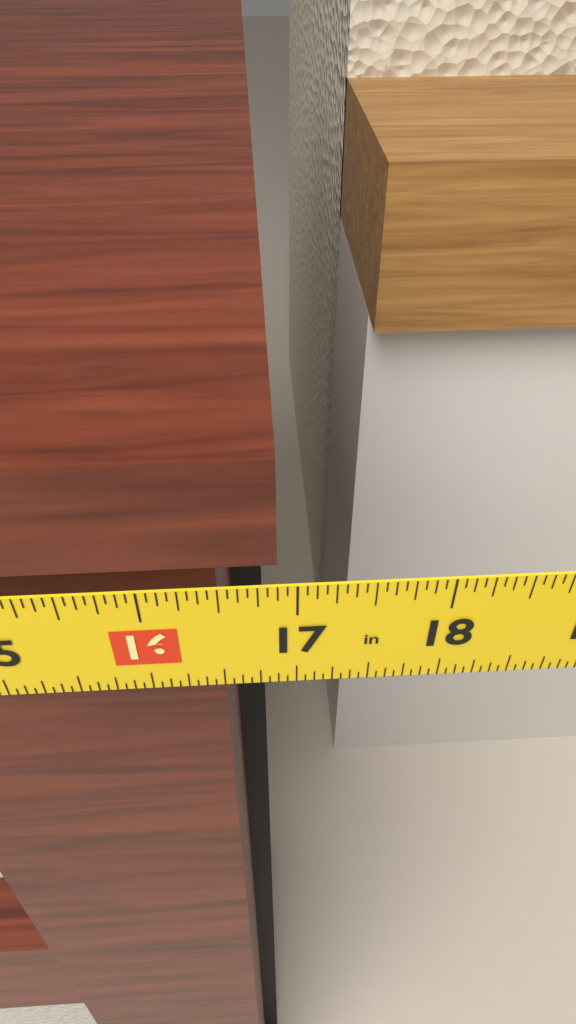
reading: 16.8750 in
